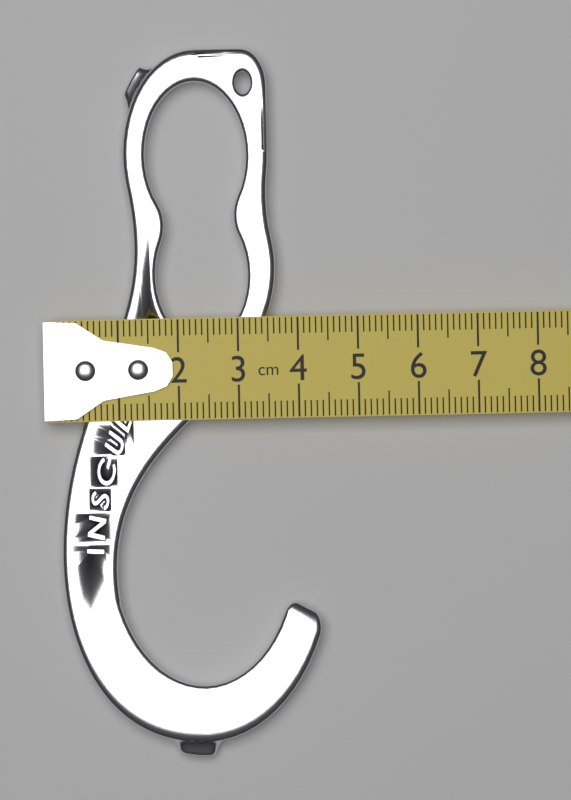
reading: 4.3 cm
